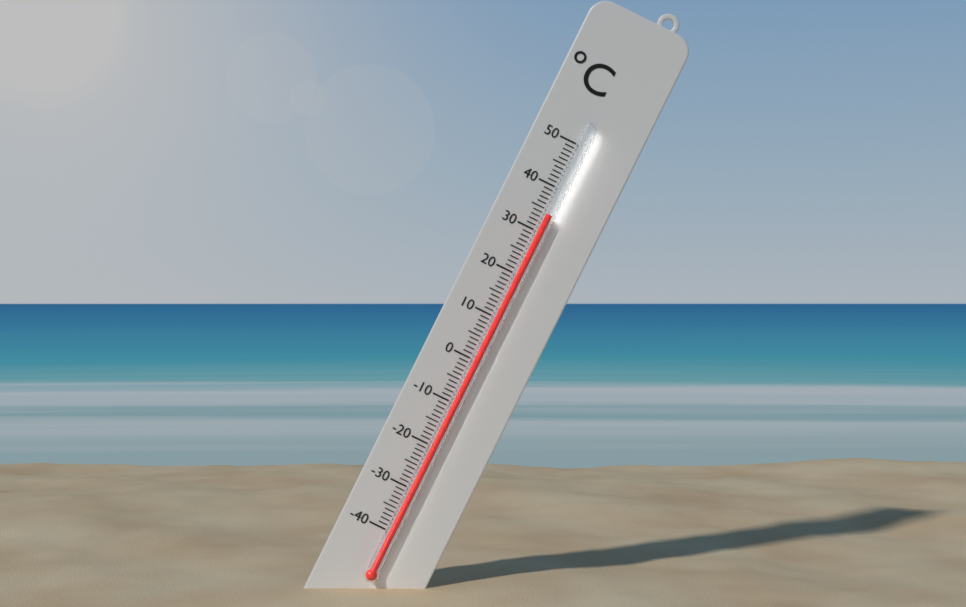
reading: 34 °C
